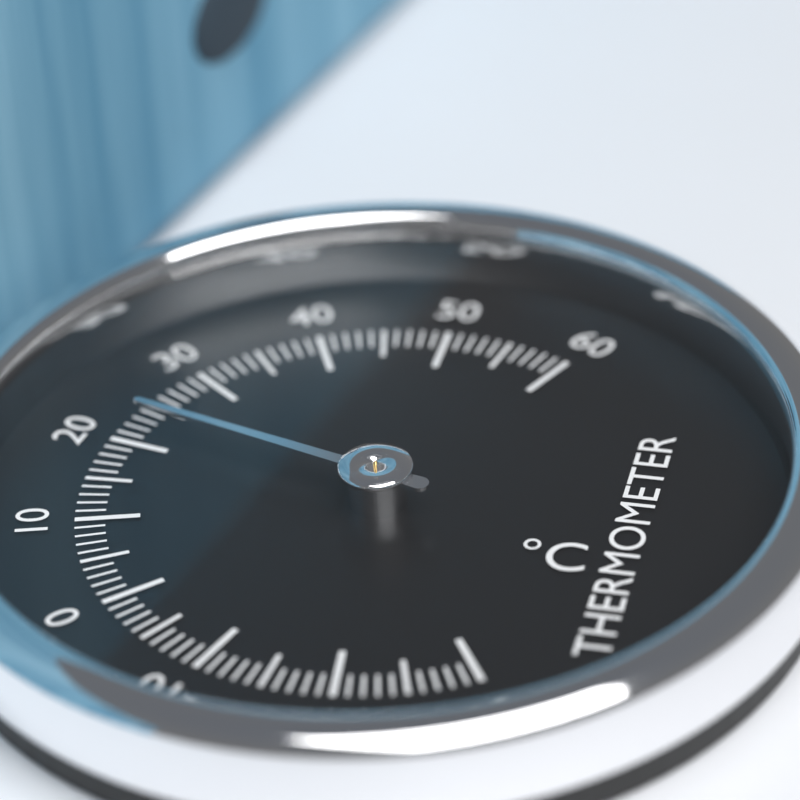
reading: 22 °C
